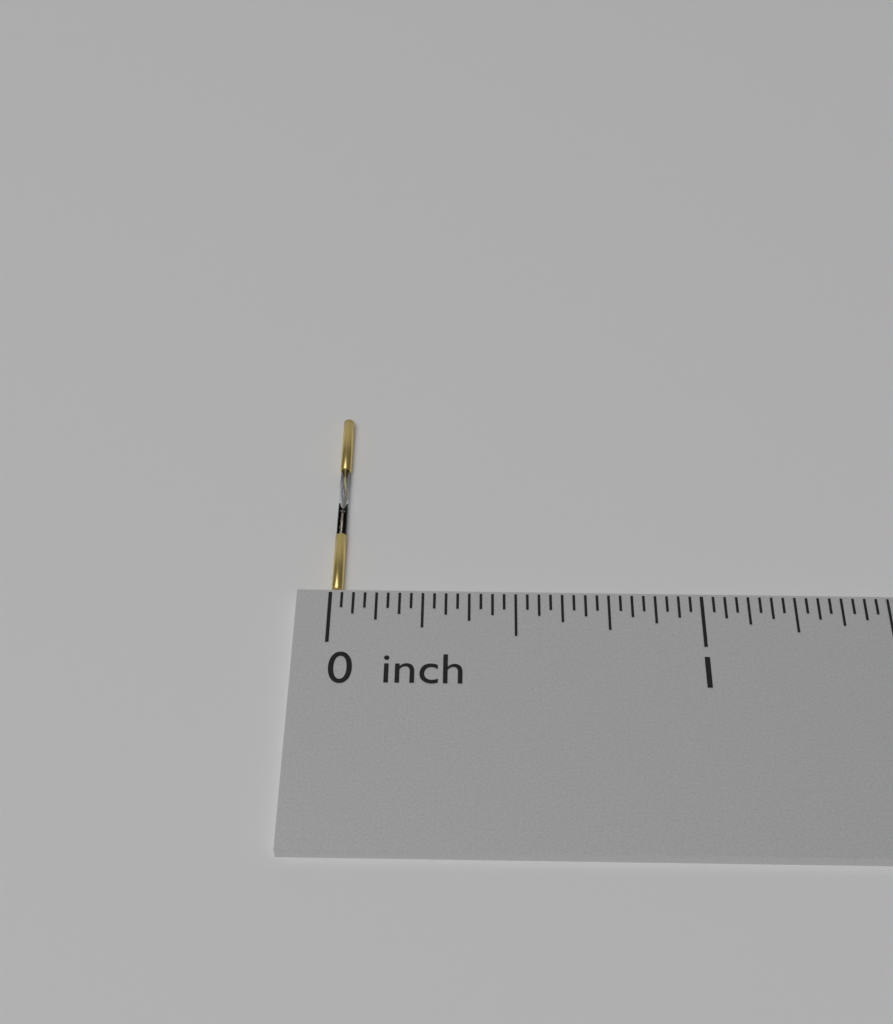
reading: 0.03125 inch
